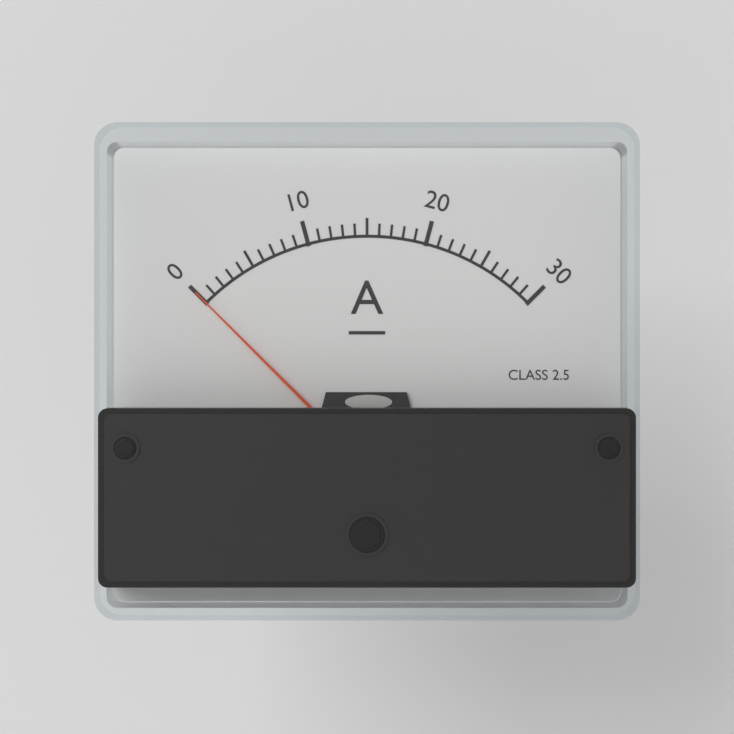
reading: 0 A
